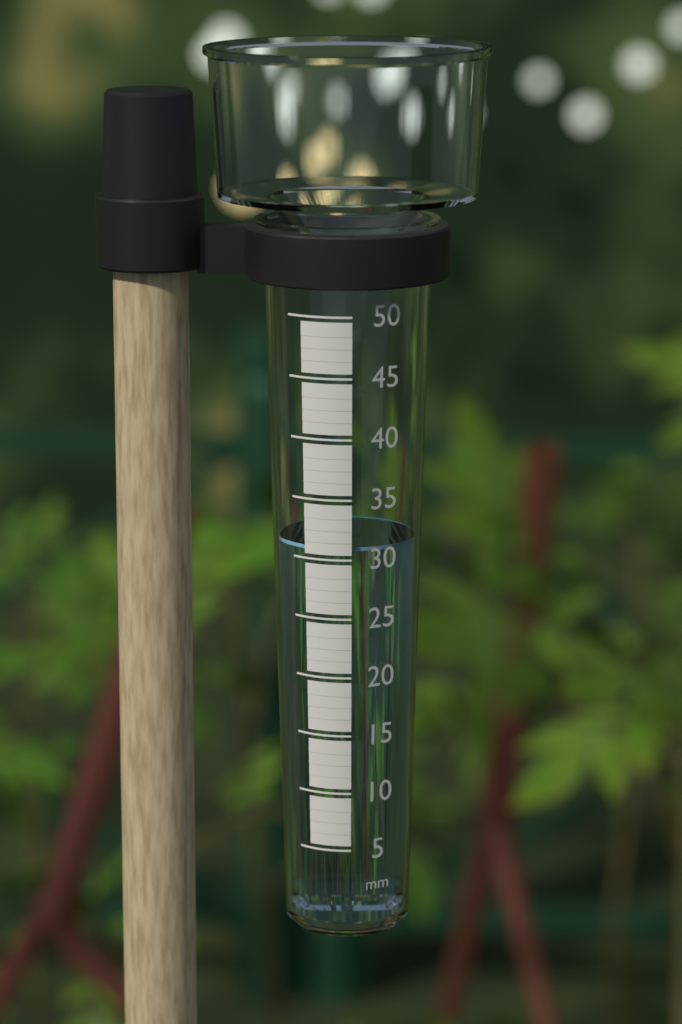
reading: 31 mm
